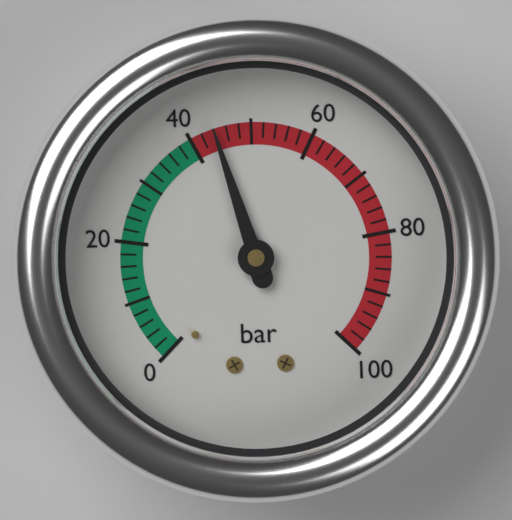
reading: 44 bar
